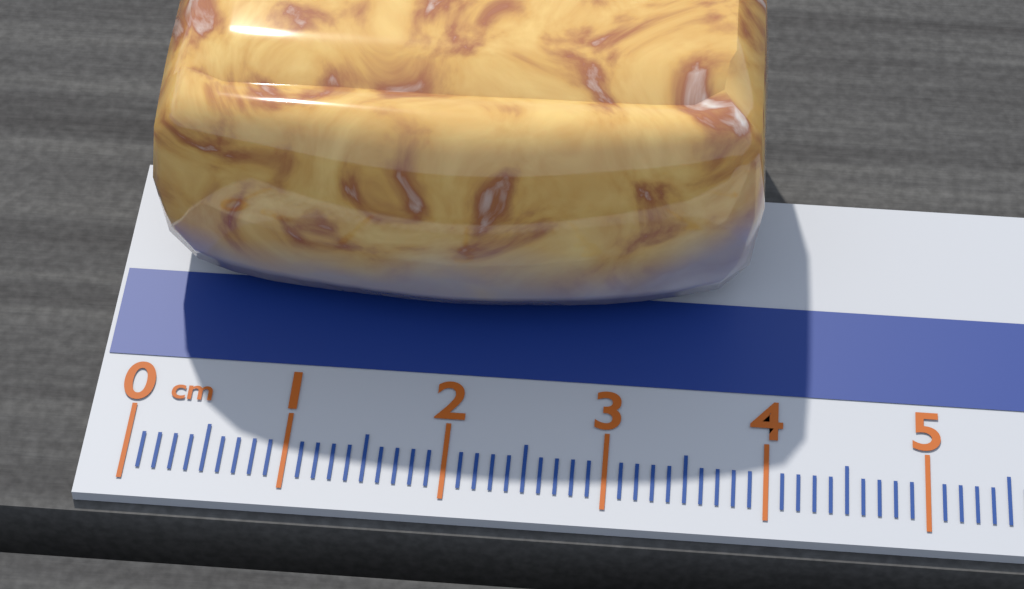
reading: 3.9 cm
